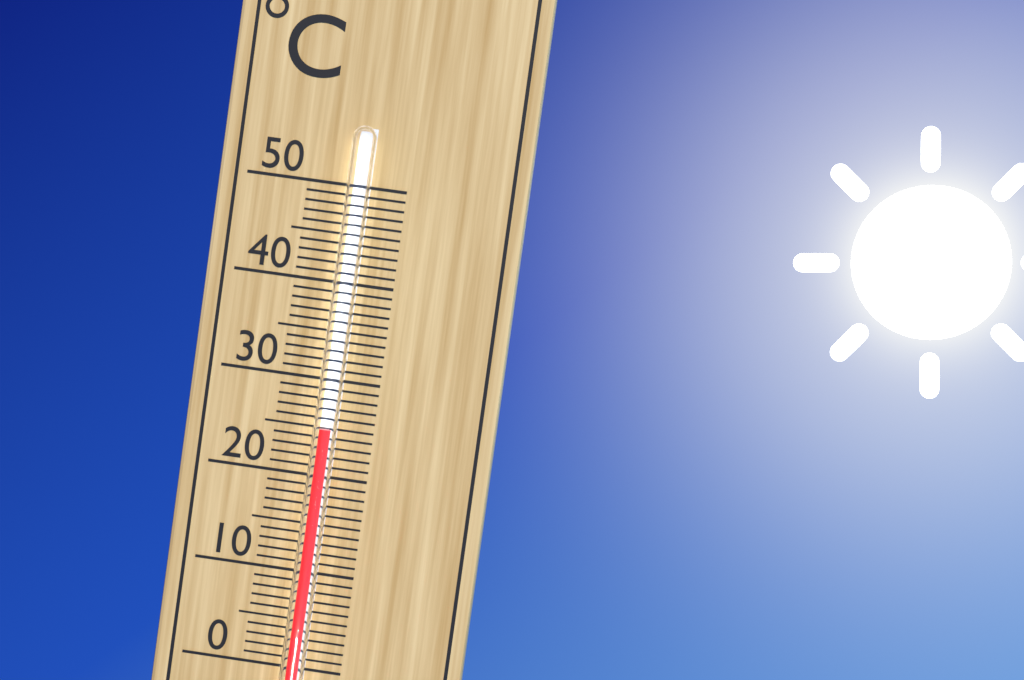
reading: 25 °C
